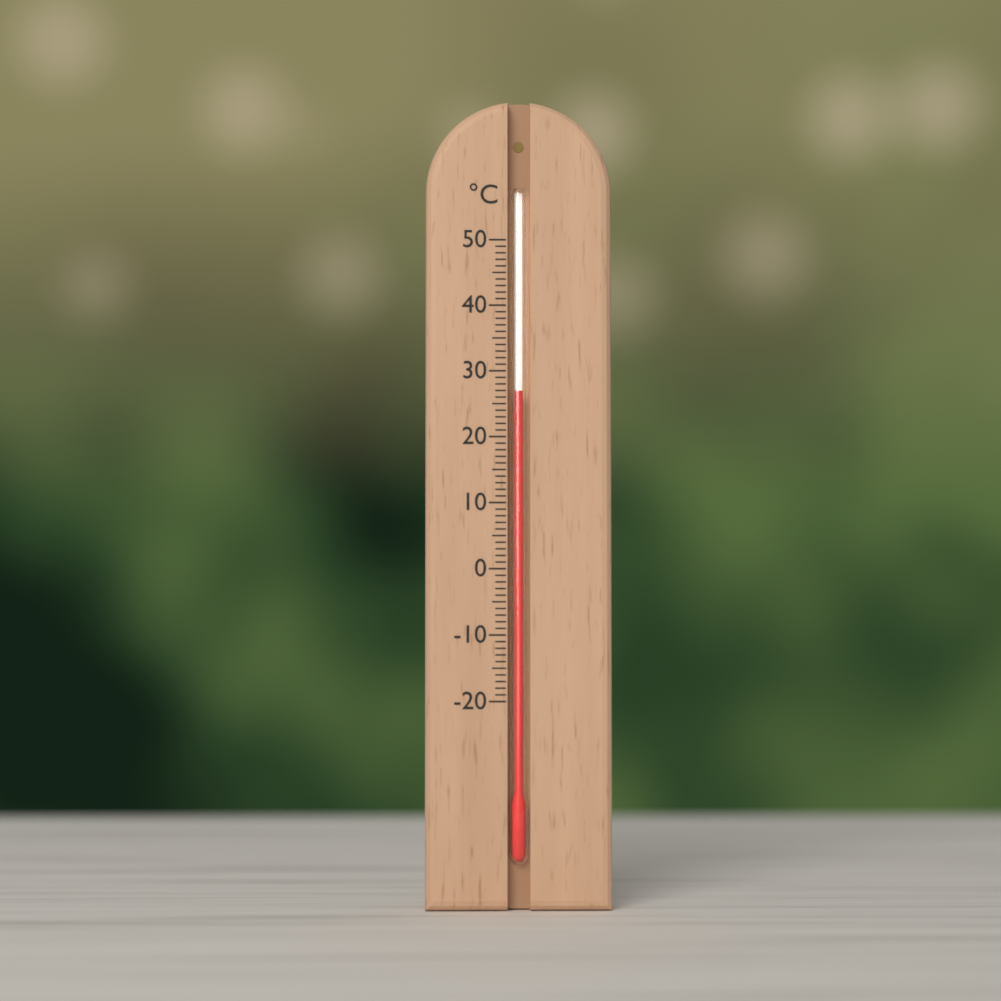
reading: 27 °C
